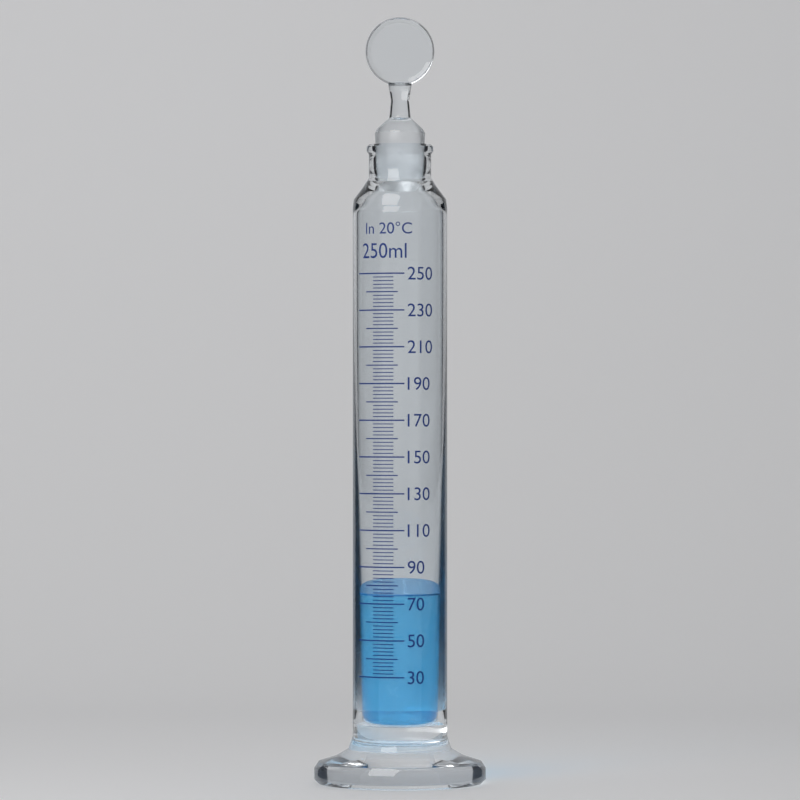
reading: 75 ml
